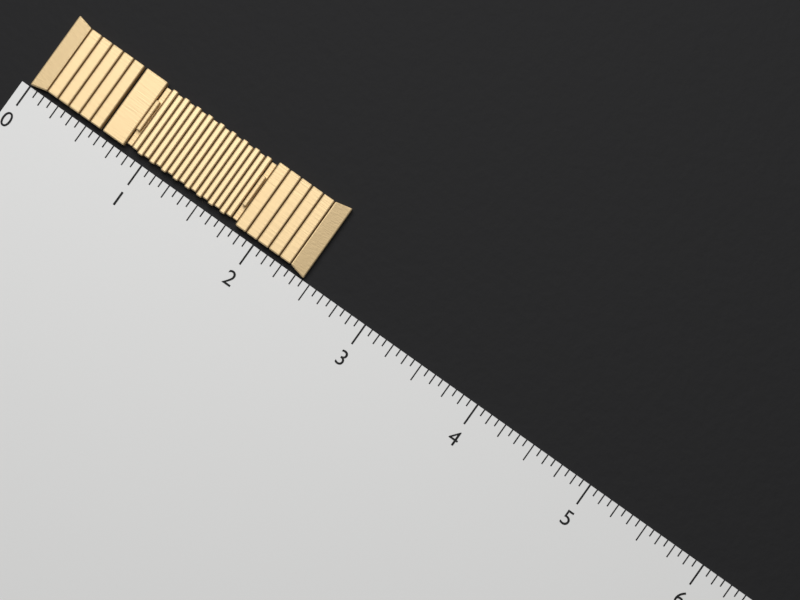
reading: 2.4375 (no unit)
